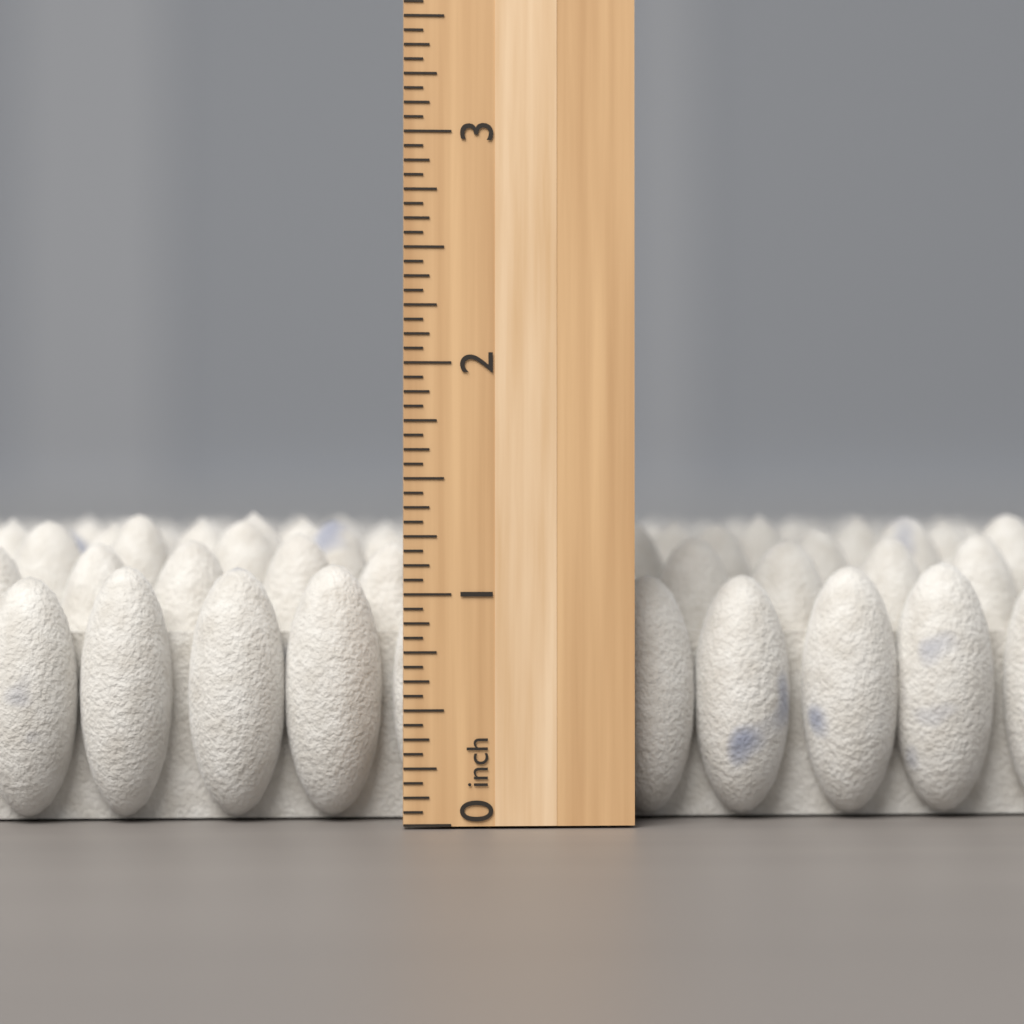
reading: 1.3750 inch
